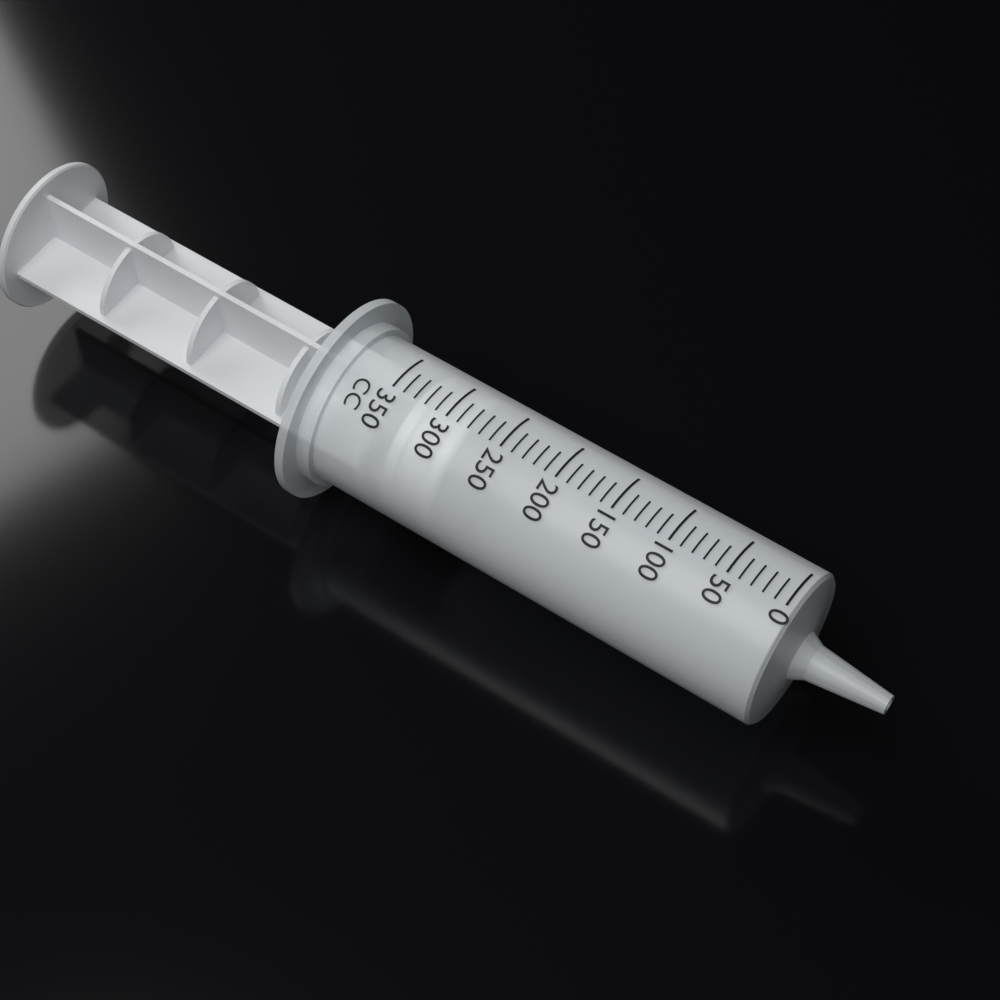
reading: 280 cc
